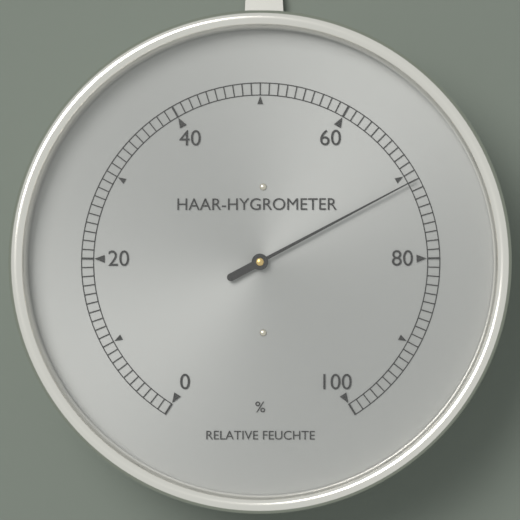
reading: 71 %
